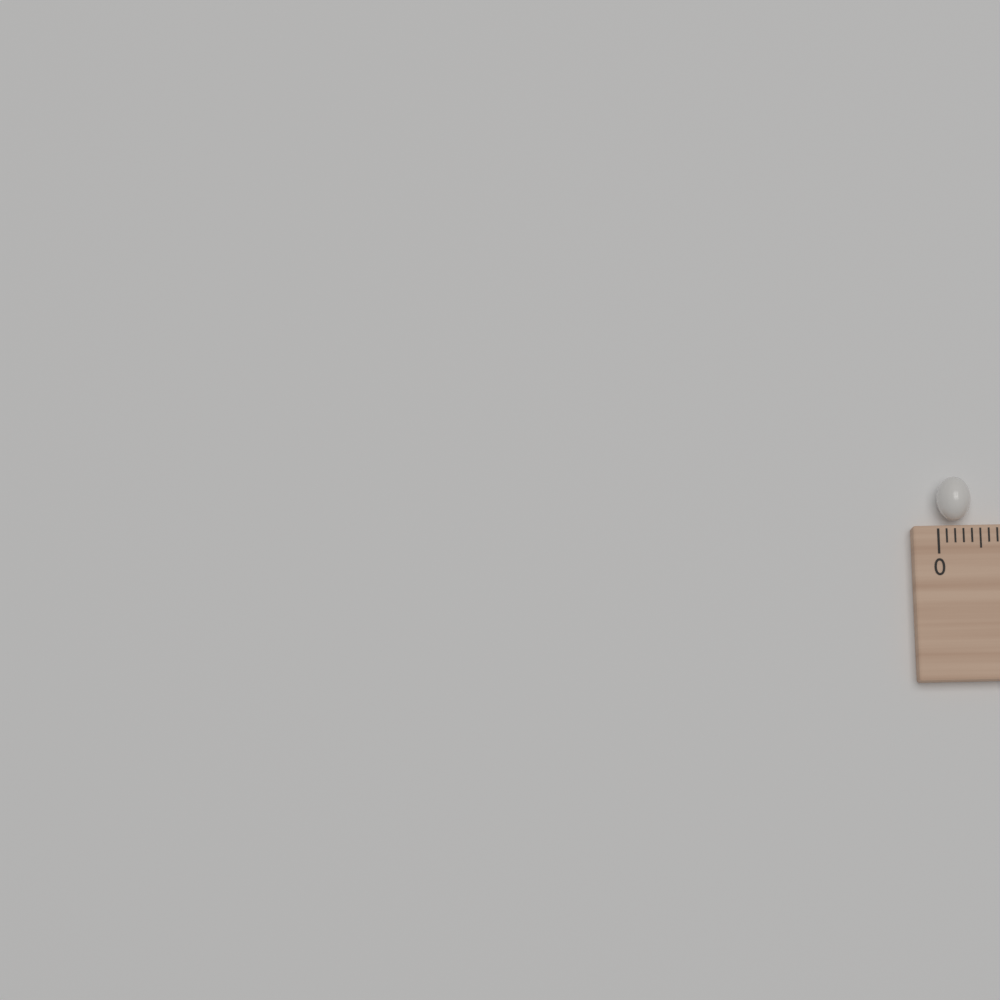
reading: 0.4 (no unit)
